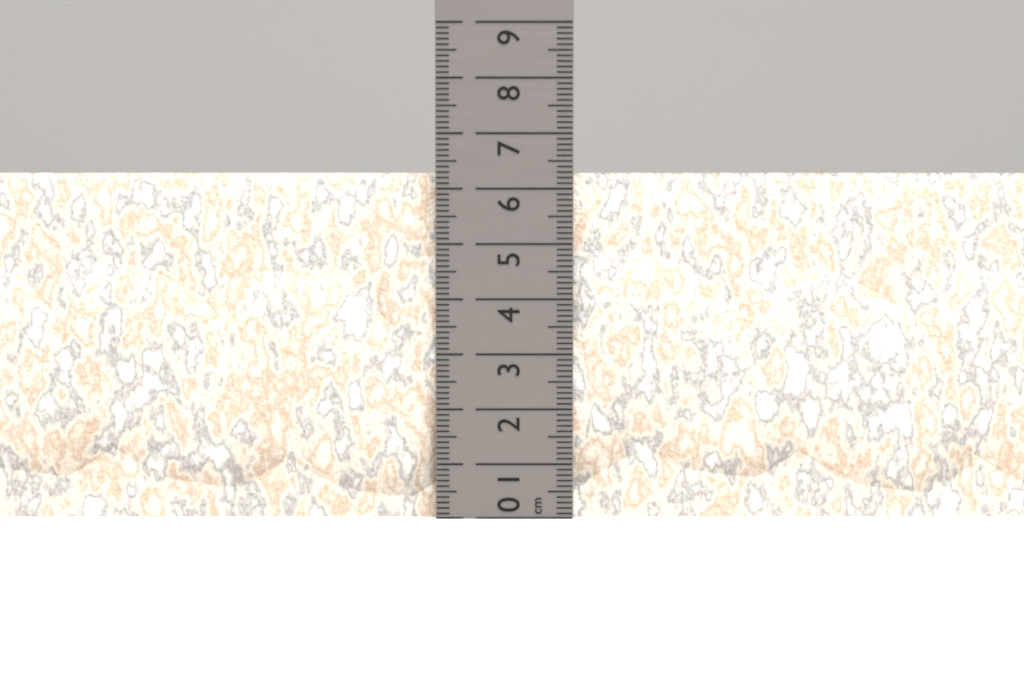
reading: 6.3 cm
